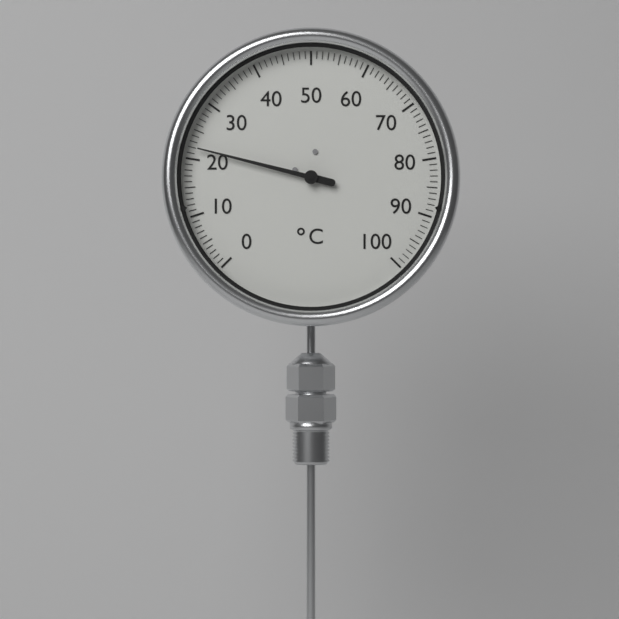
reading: 22 °C
